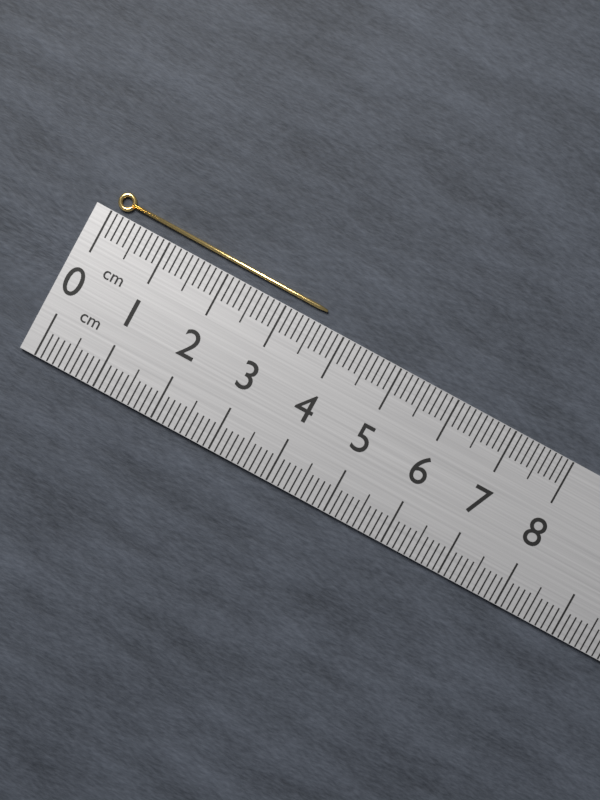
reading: 3.6 cm
